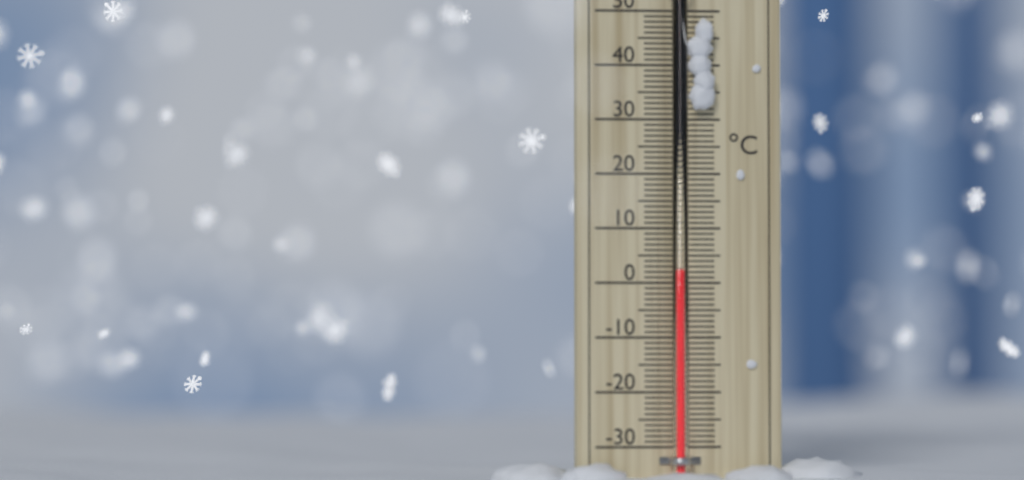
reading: 2 °C
